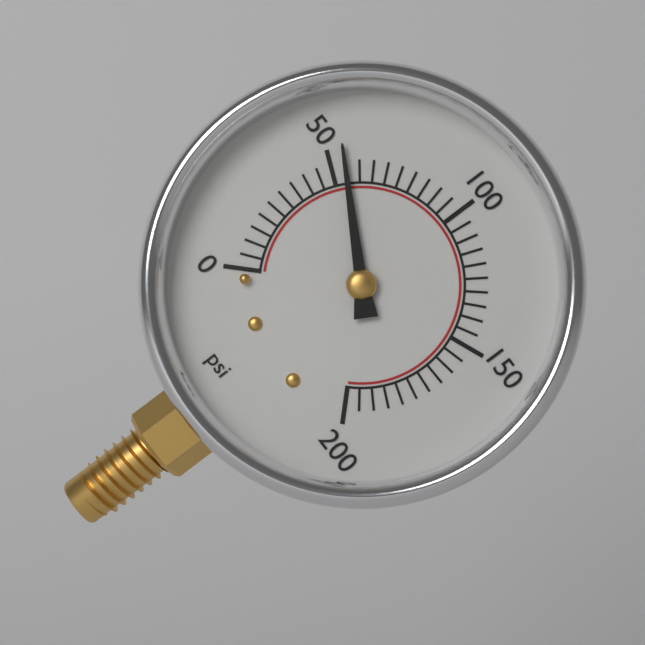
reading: 55 psi
